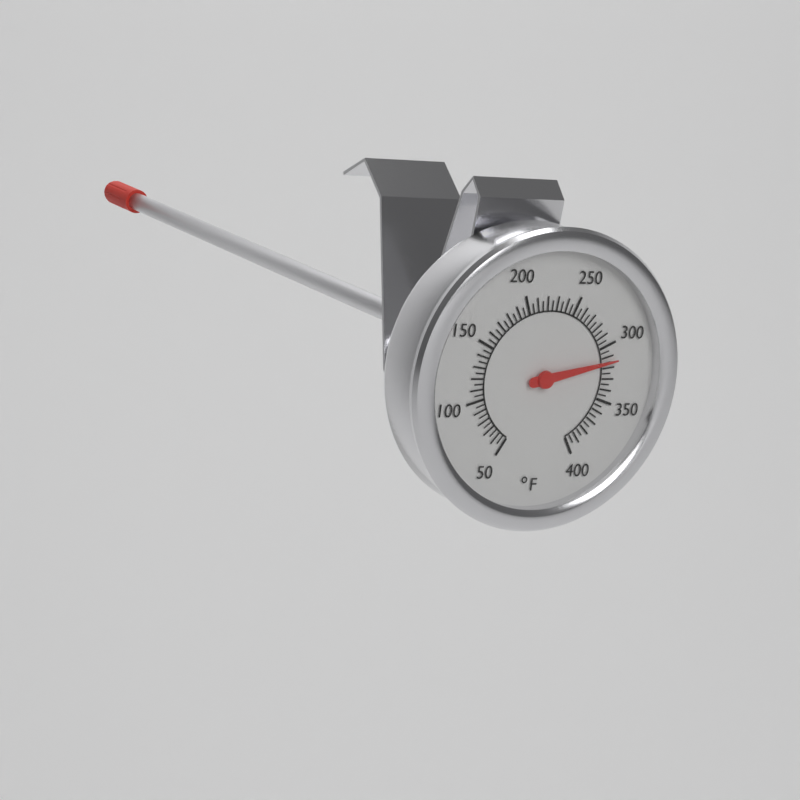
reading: 315 °F
